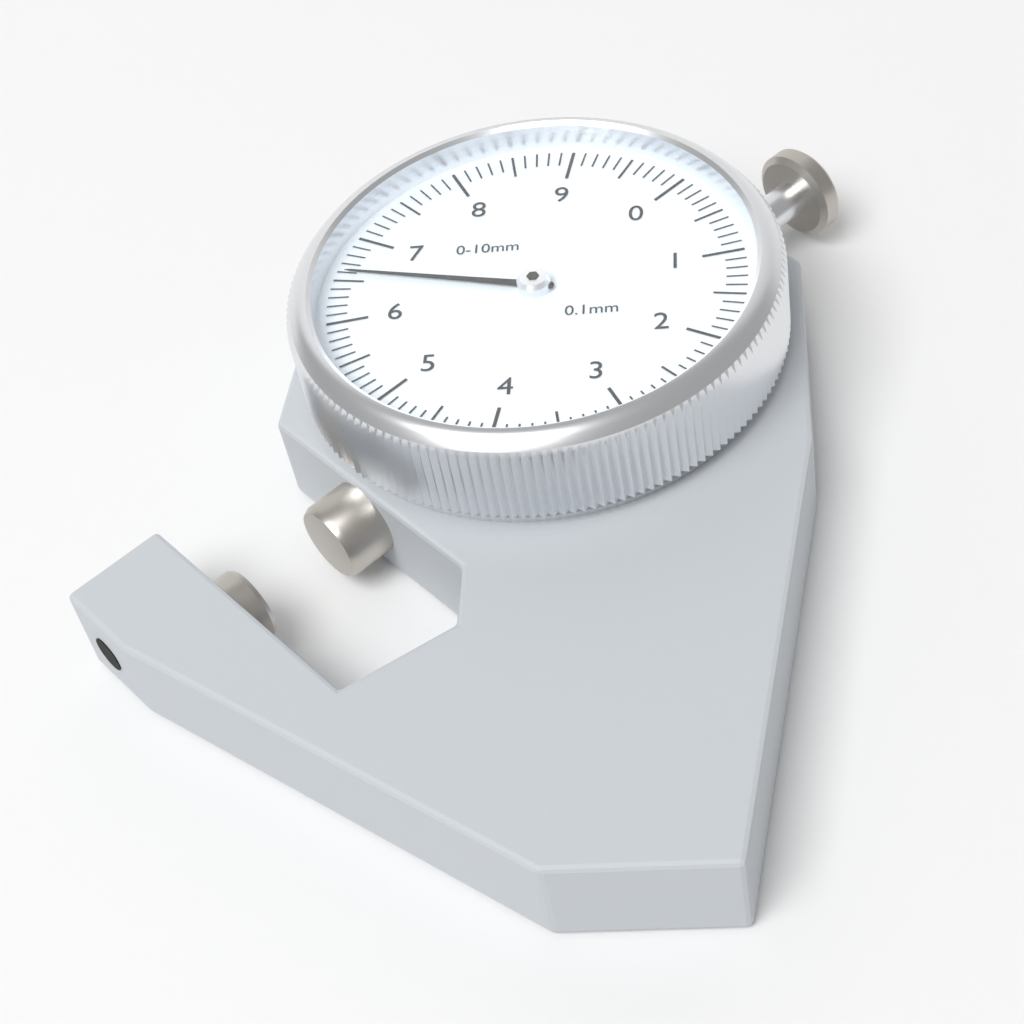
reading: 6.6 mm
